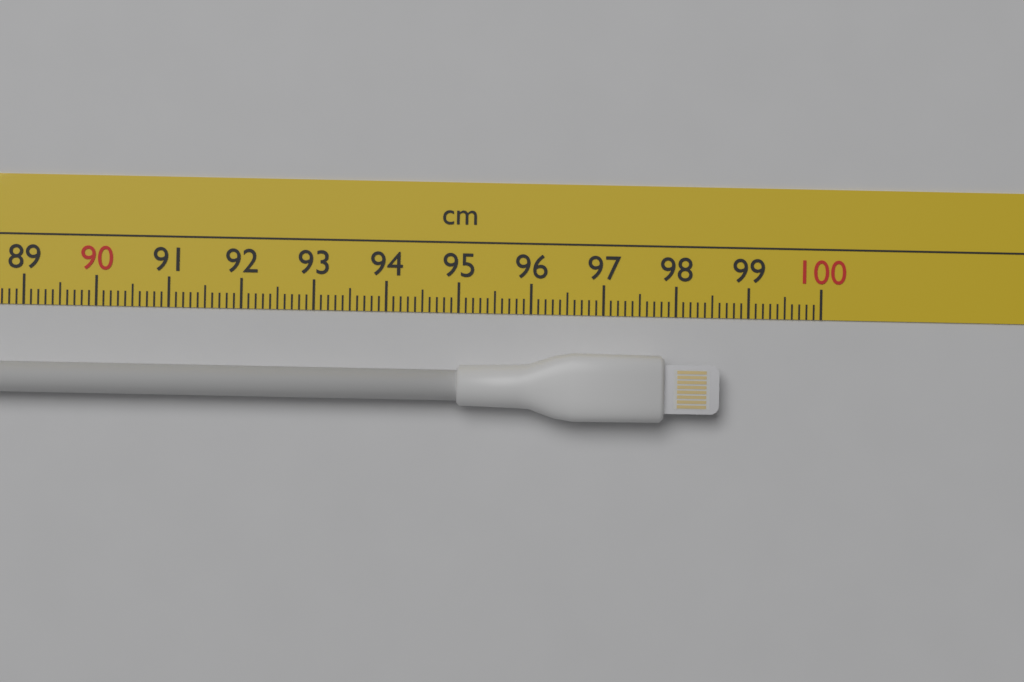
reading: 98.6 cm
